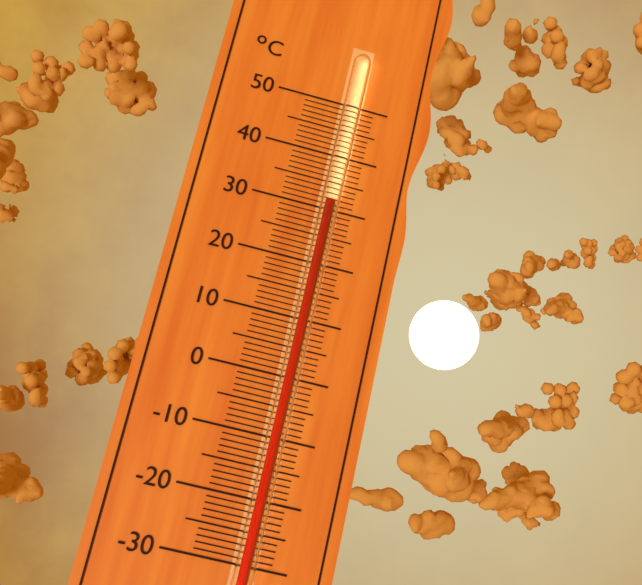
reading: 31 °C
